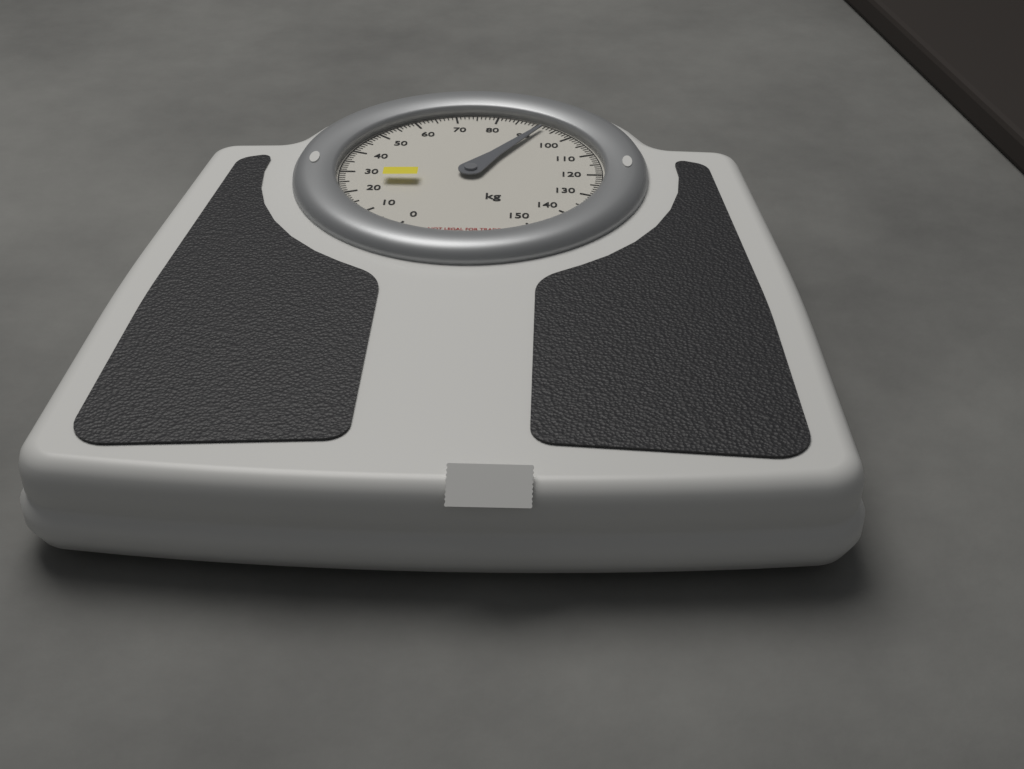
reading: 92 kg
